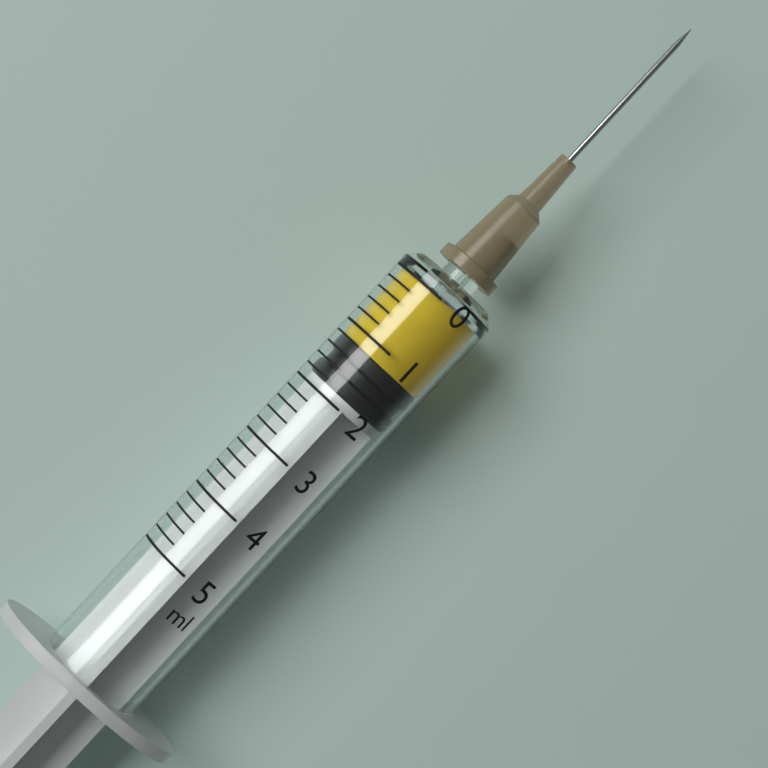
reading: 1.2 ml
